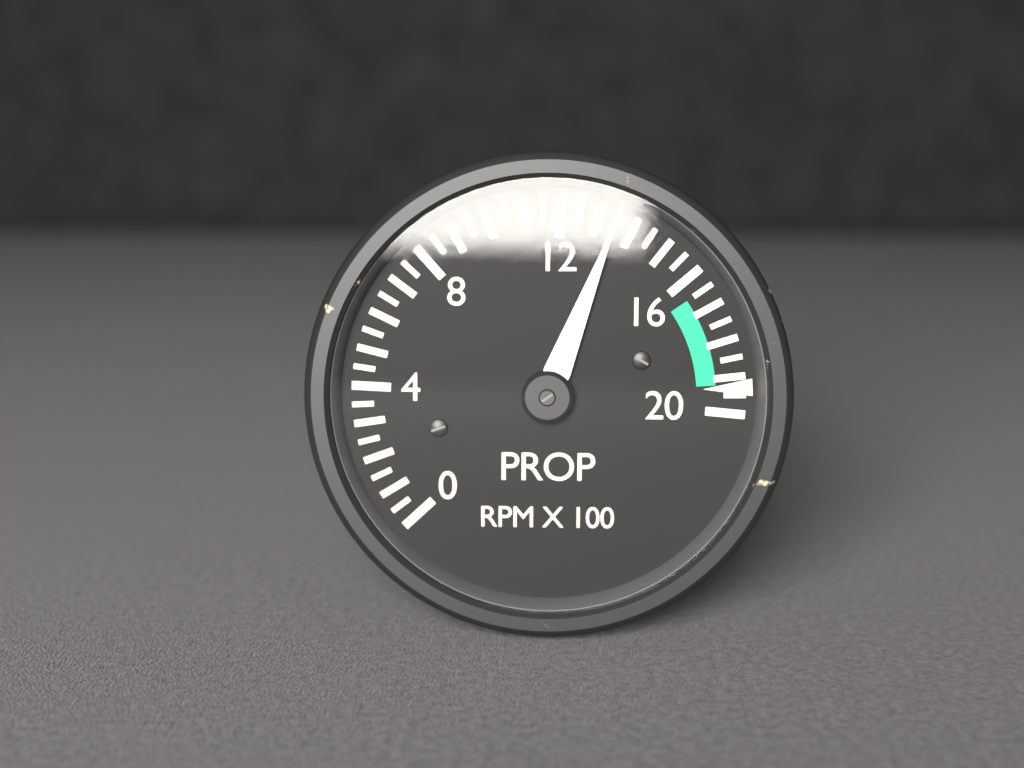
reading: 13.5 RPM X 100
